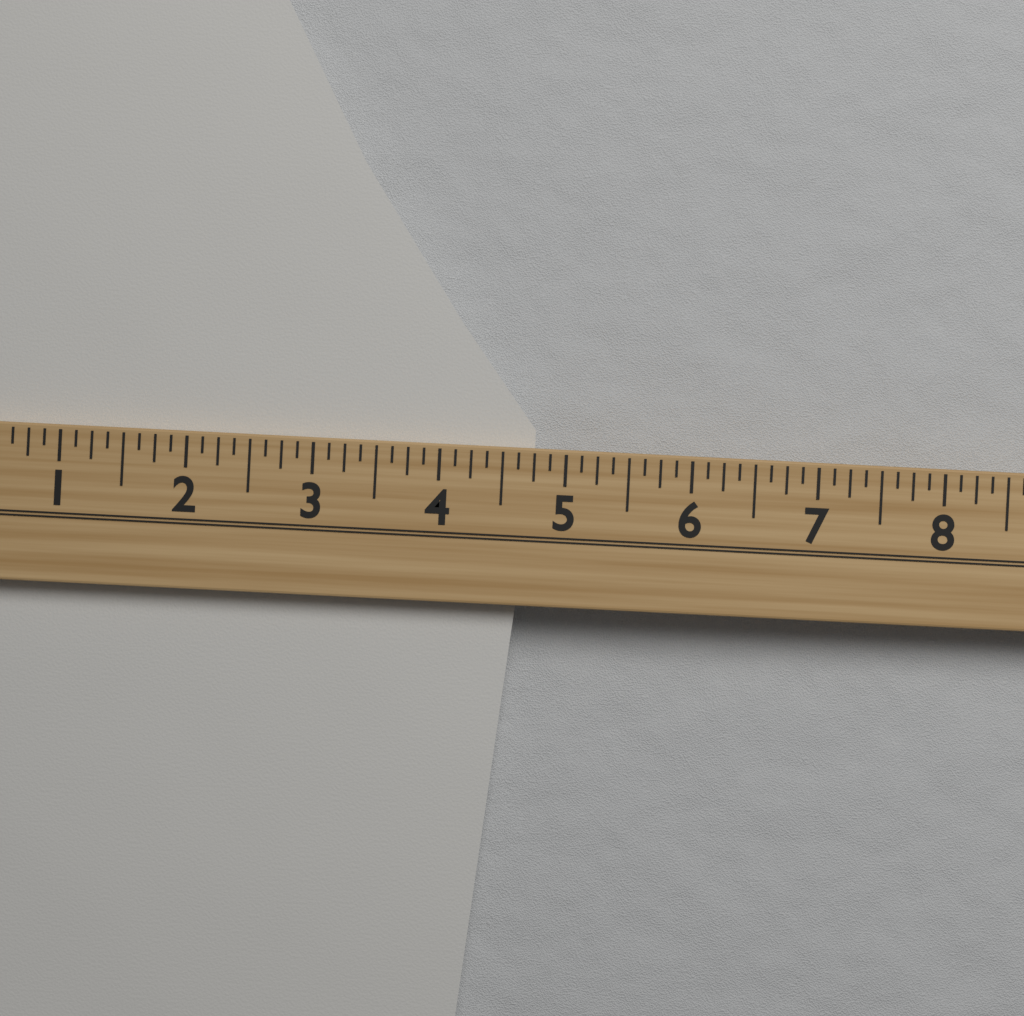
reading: 4.750 (no unit)
